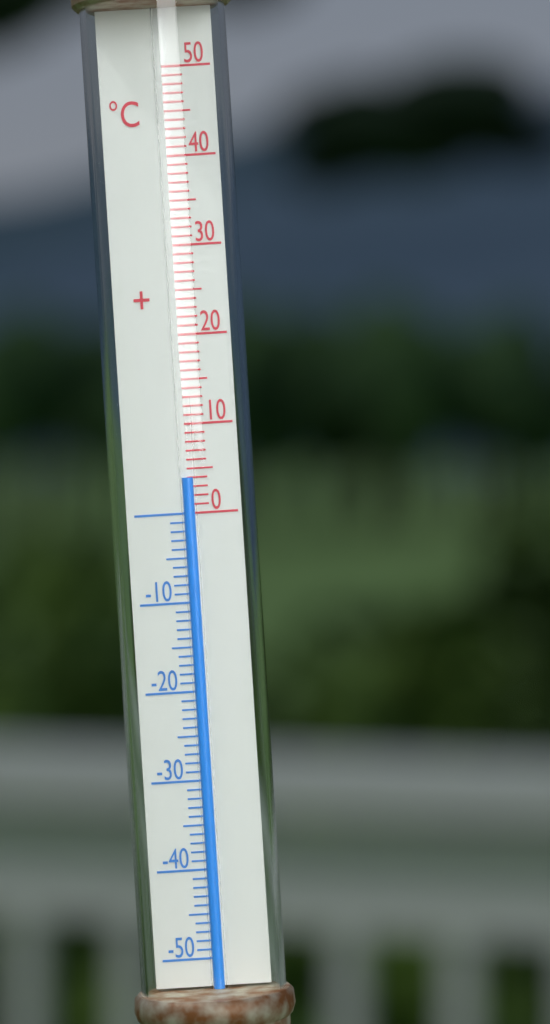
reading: 4 °C
